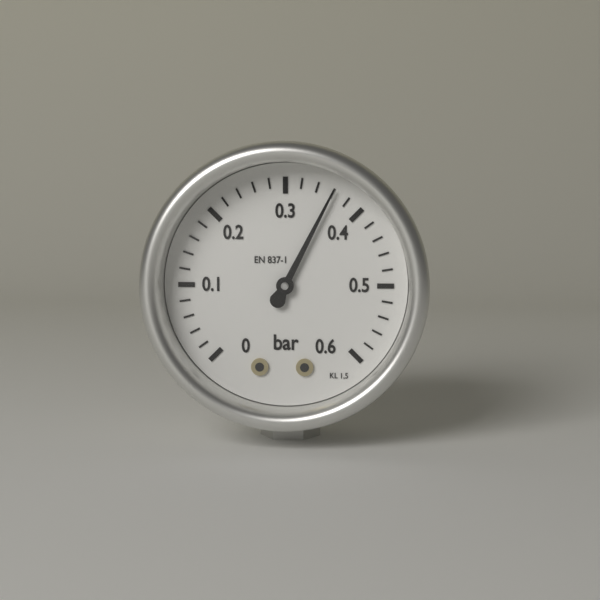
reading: 0.36 bar
